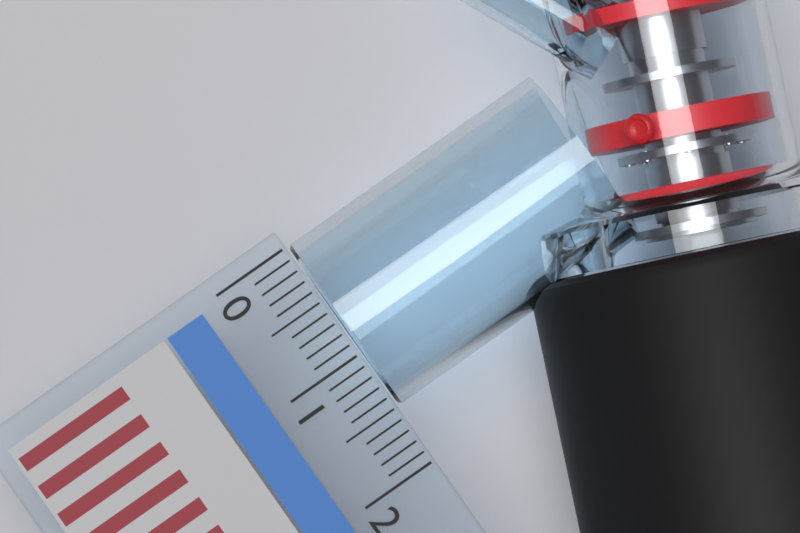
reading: 1.5 (no unit)
